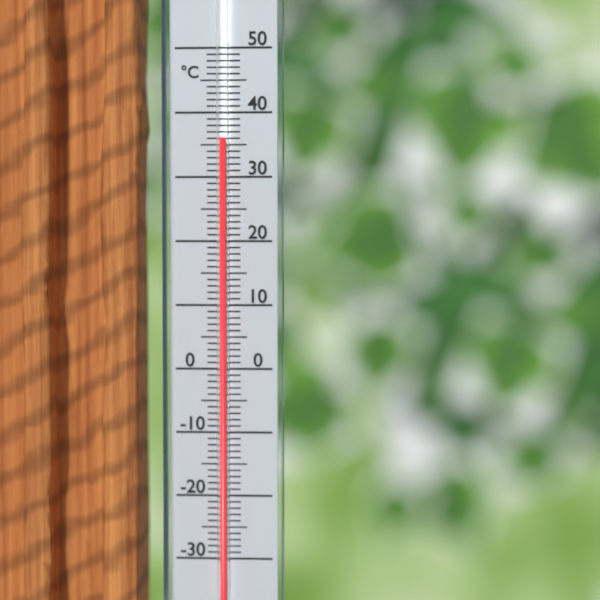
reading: 36 °C
